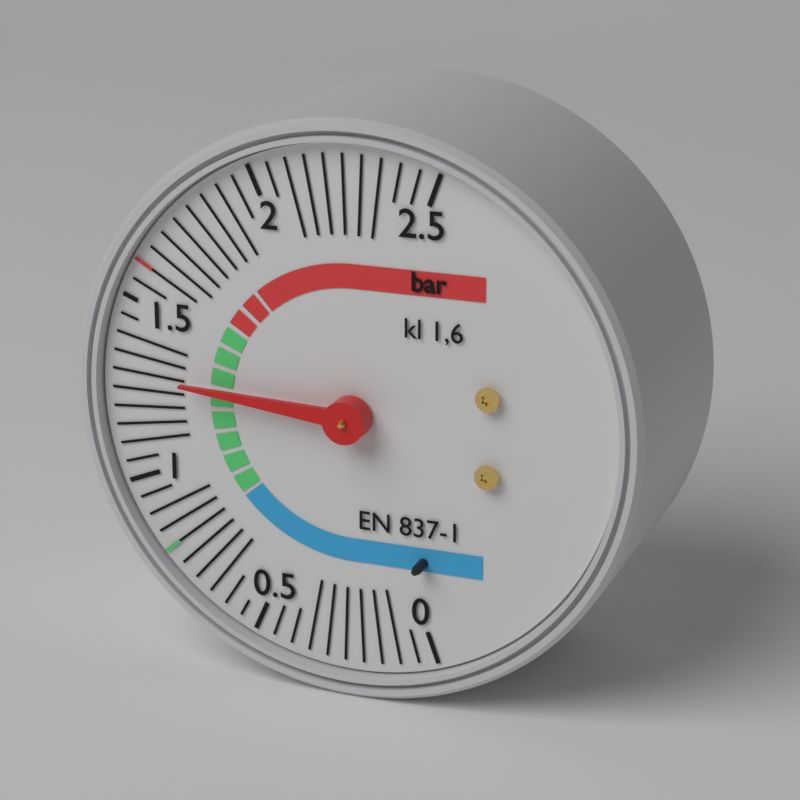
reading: 1.30 bar
